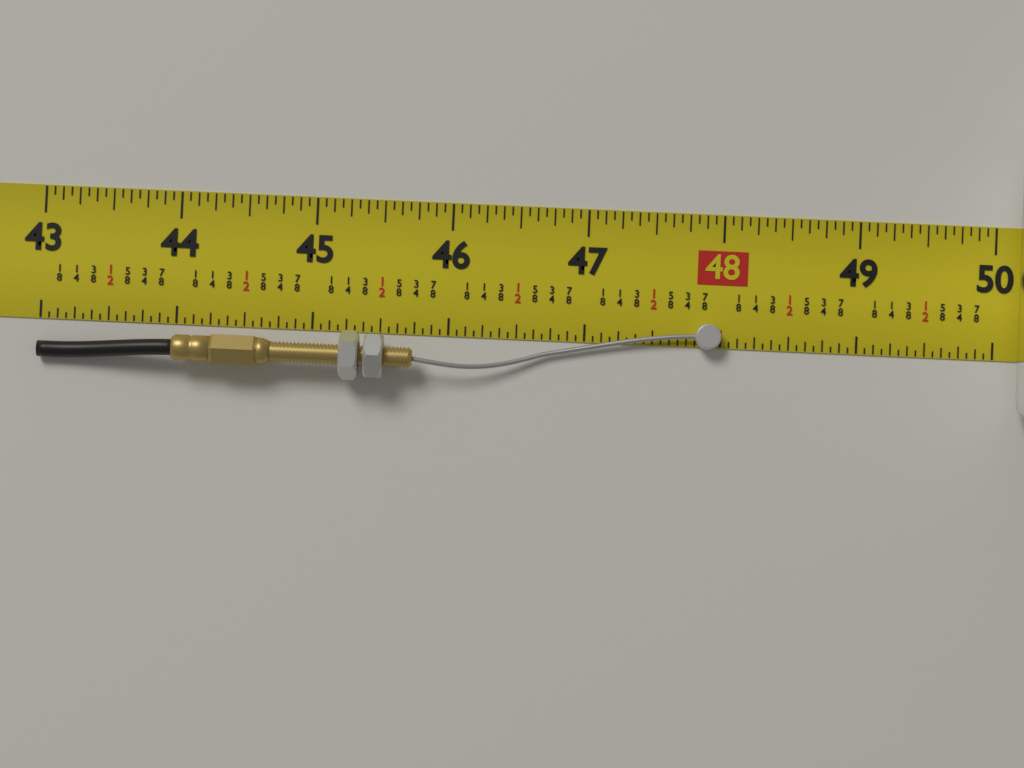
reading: 48.0000 in
